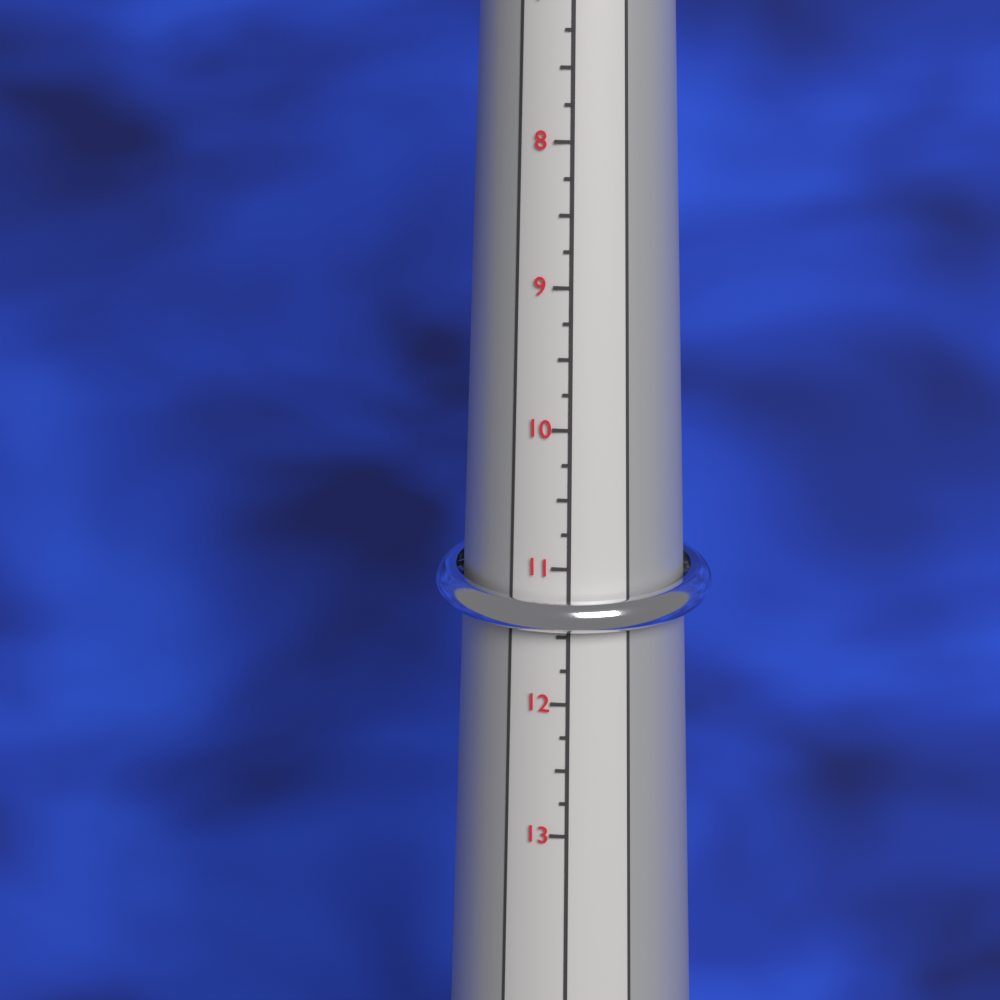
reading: 11.75 (no unit)
